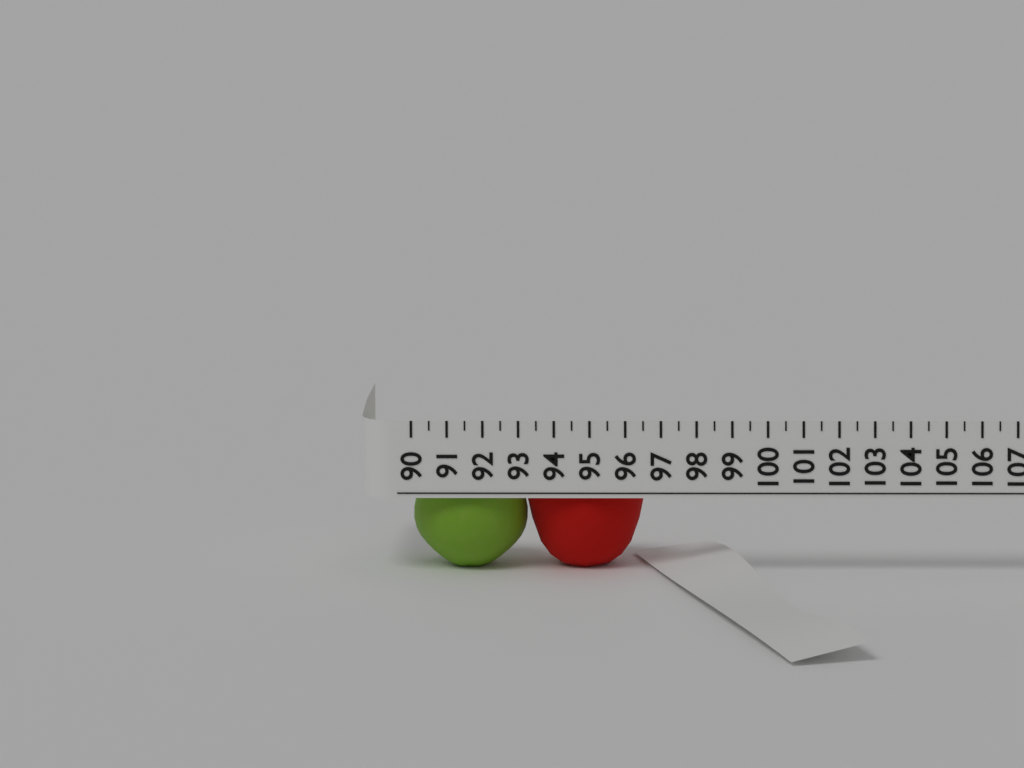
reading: 96.5 (no unit)
